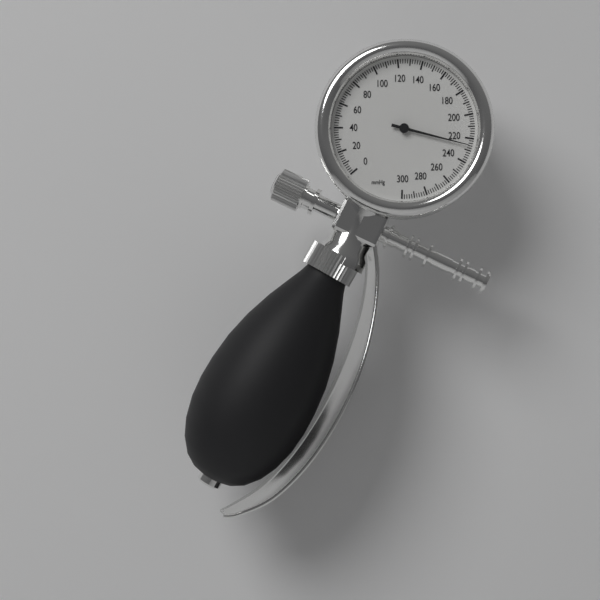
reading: 226 mmHg
